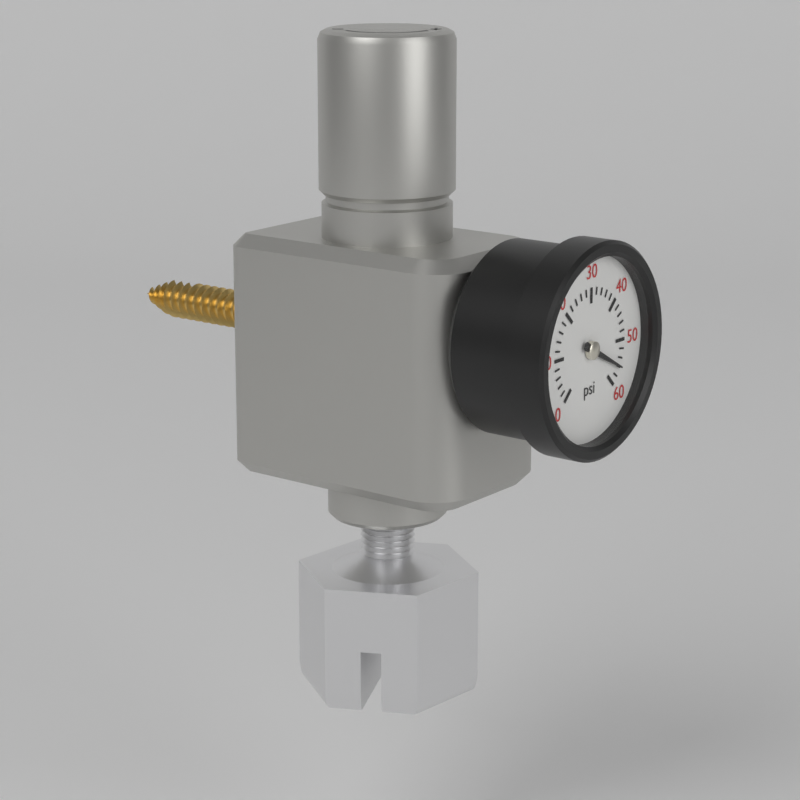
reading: 56 psi
